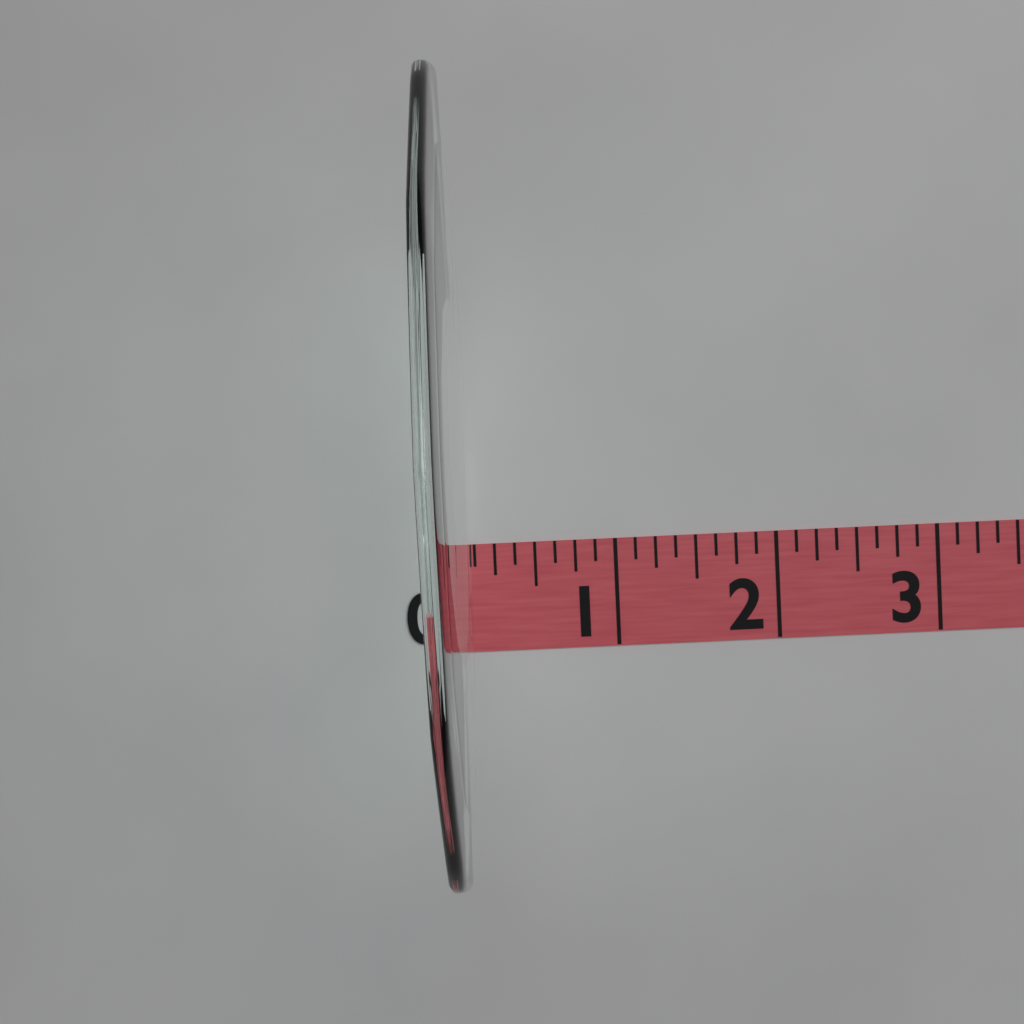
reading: 0.125 (no unit)
